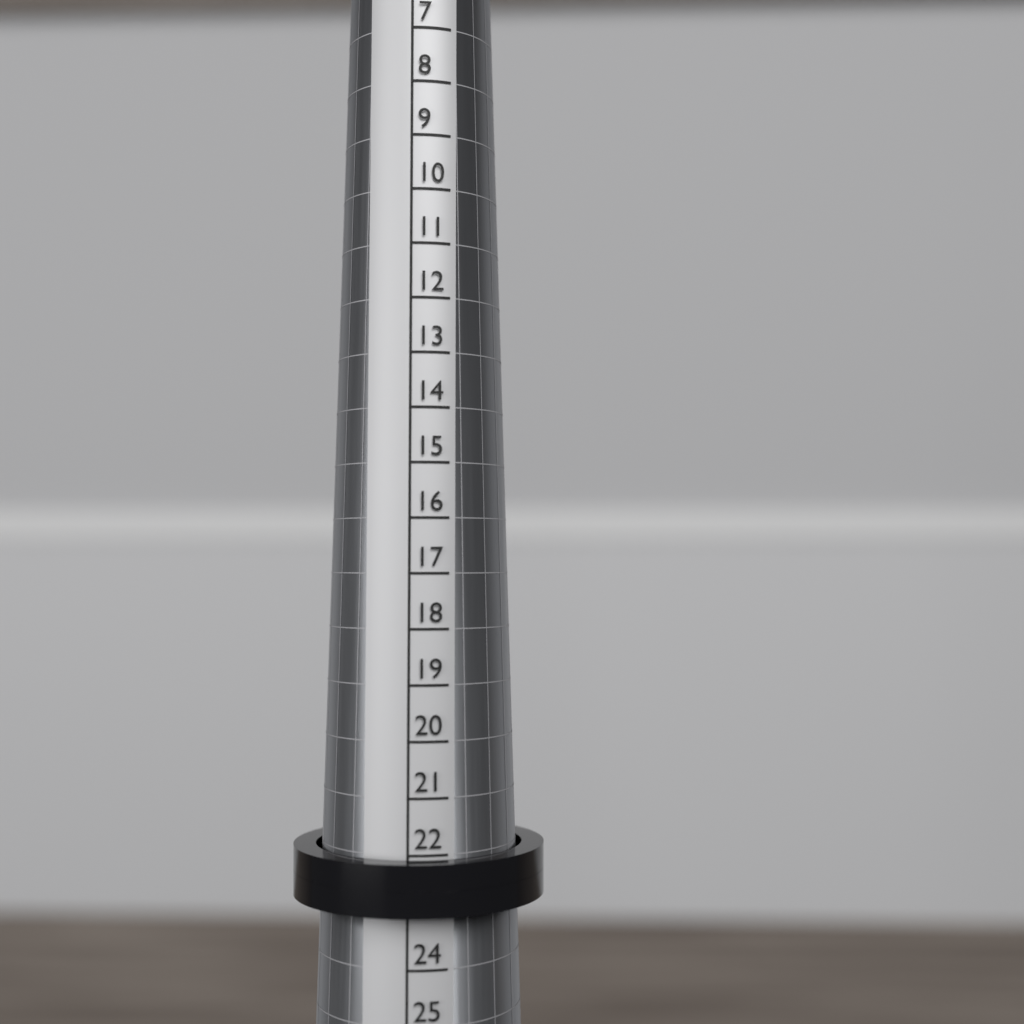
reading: 23 (no unit)
